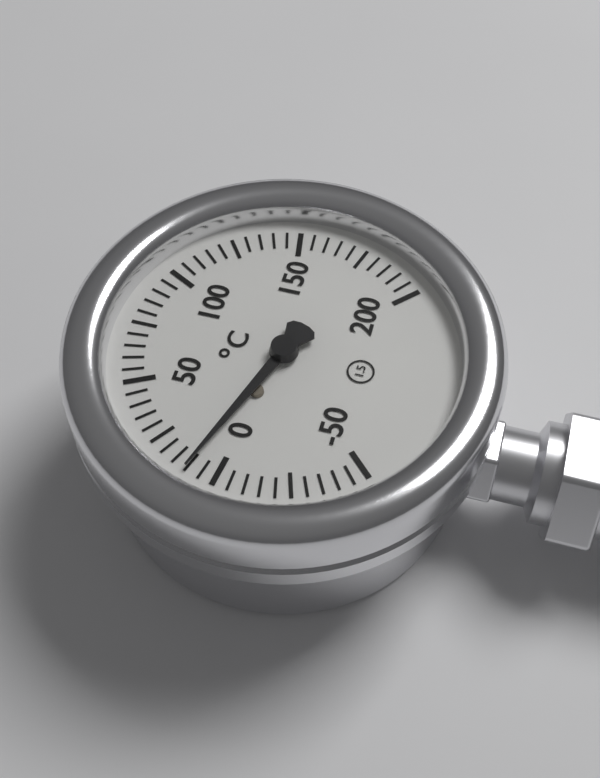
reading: 10 °C
